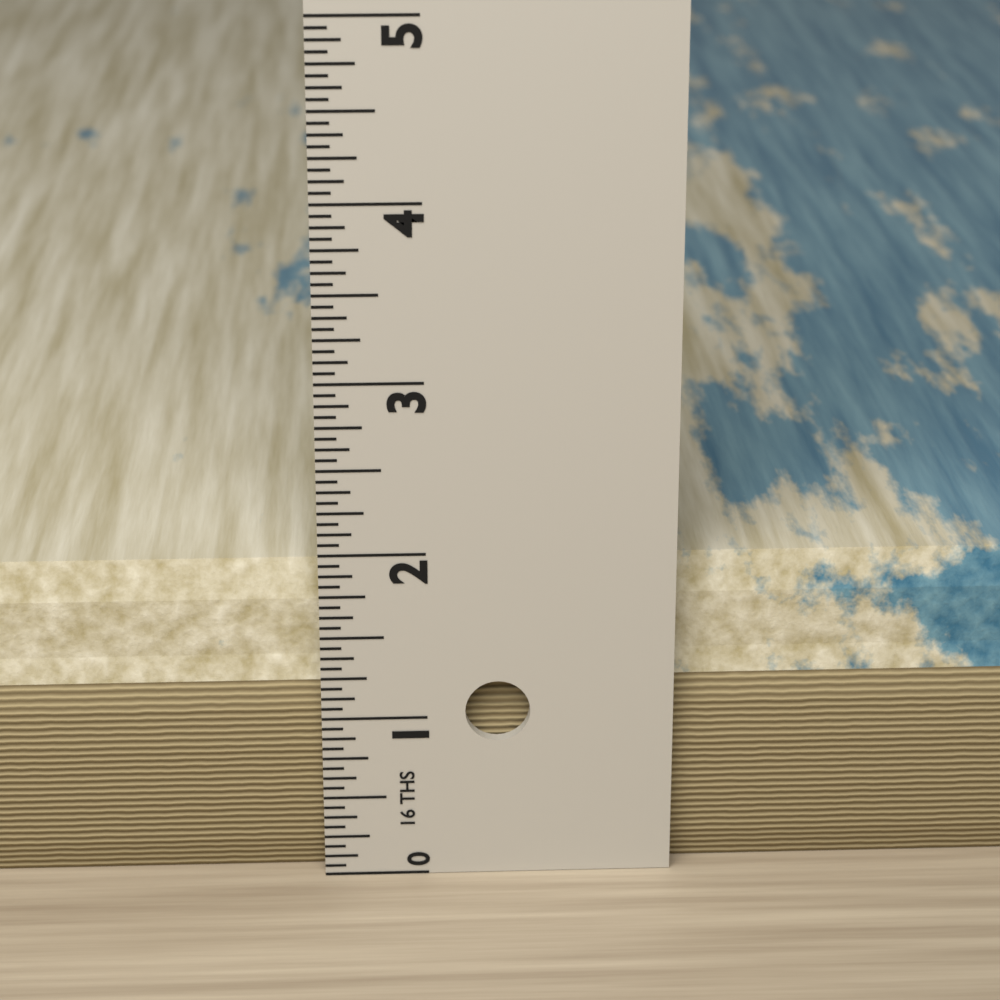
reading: 1.8750 in
